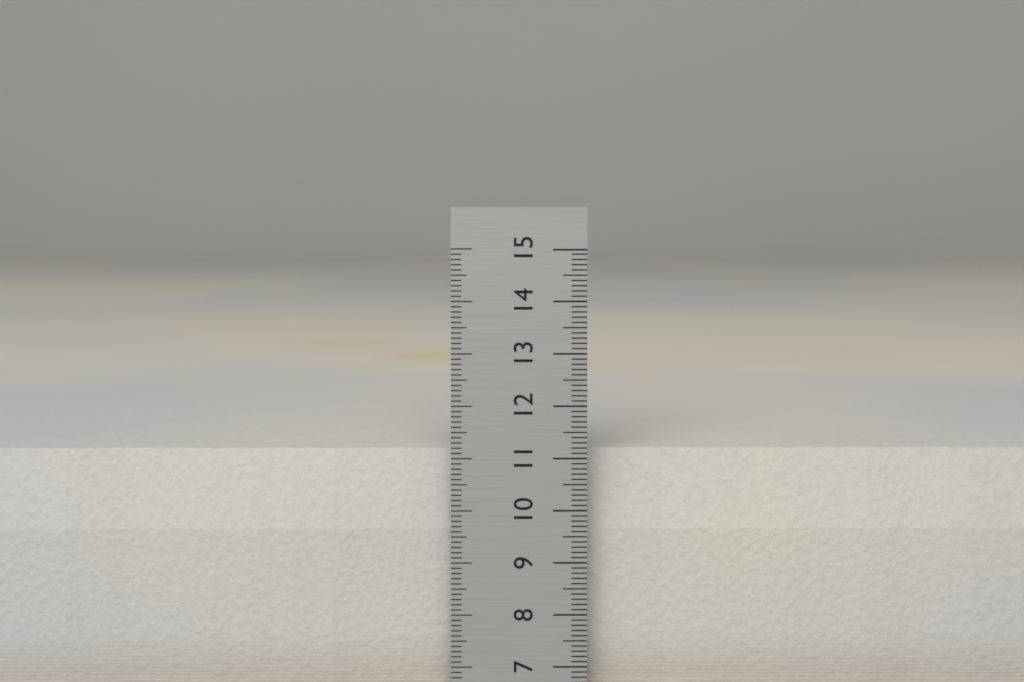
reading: 11.1 cm
